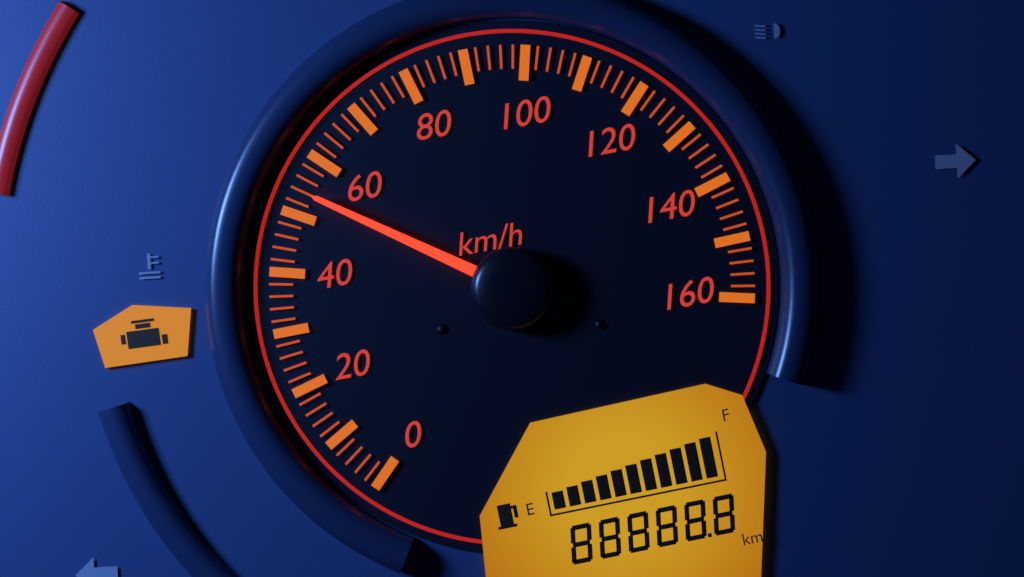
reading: 54 km/h
